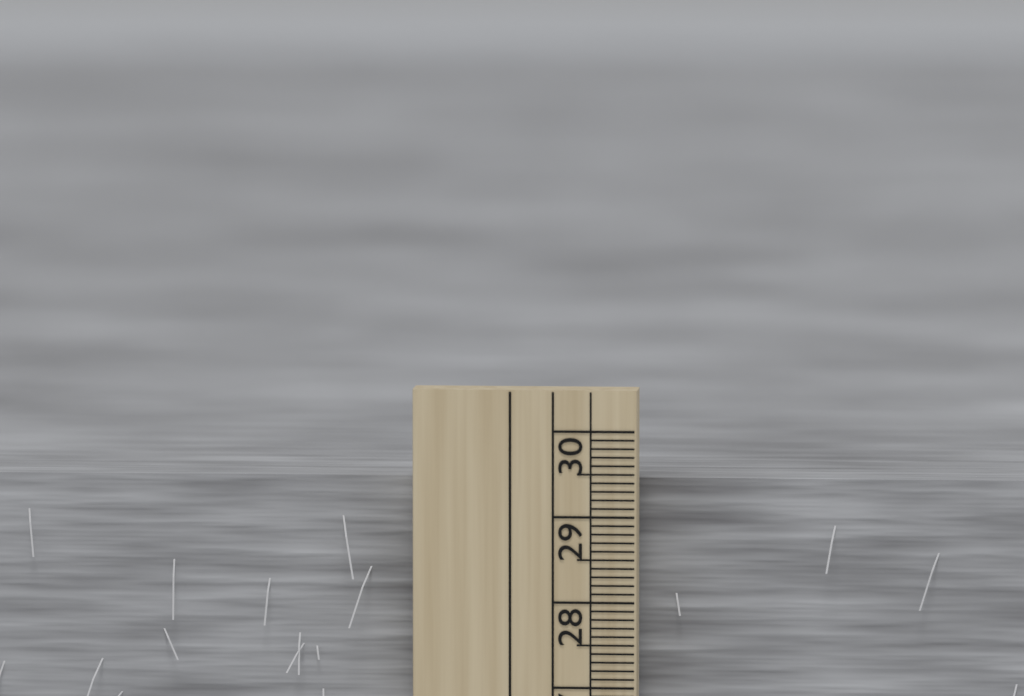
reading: 29.4 cm
